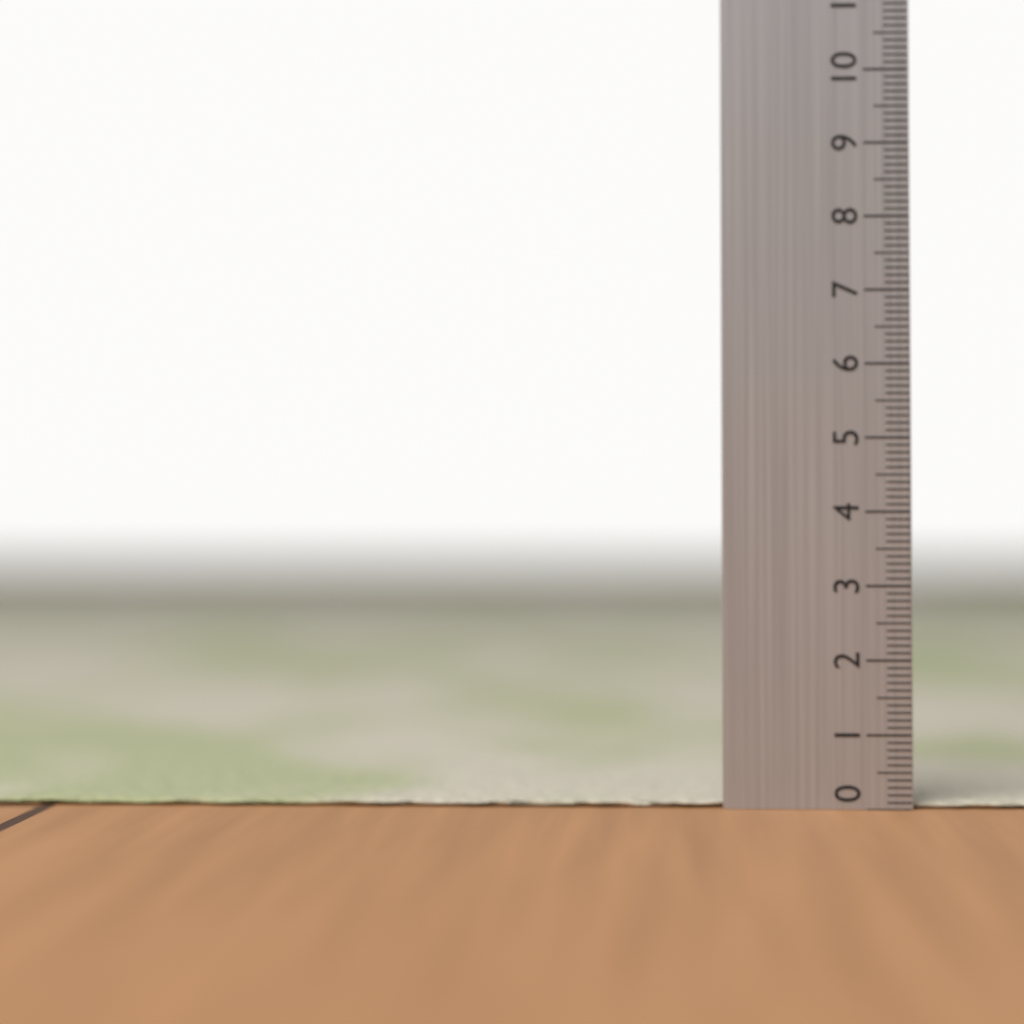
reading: 0.1 (no unit)
